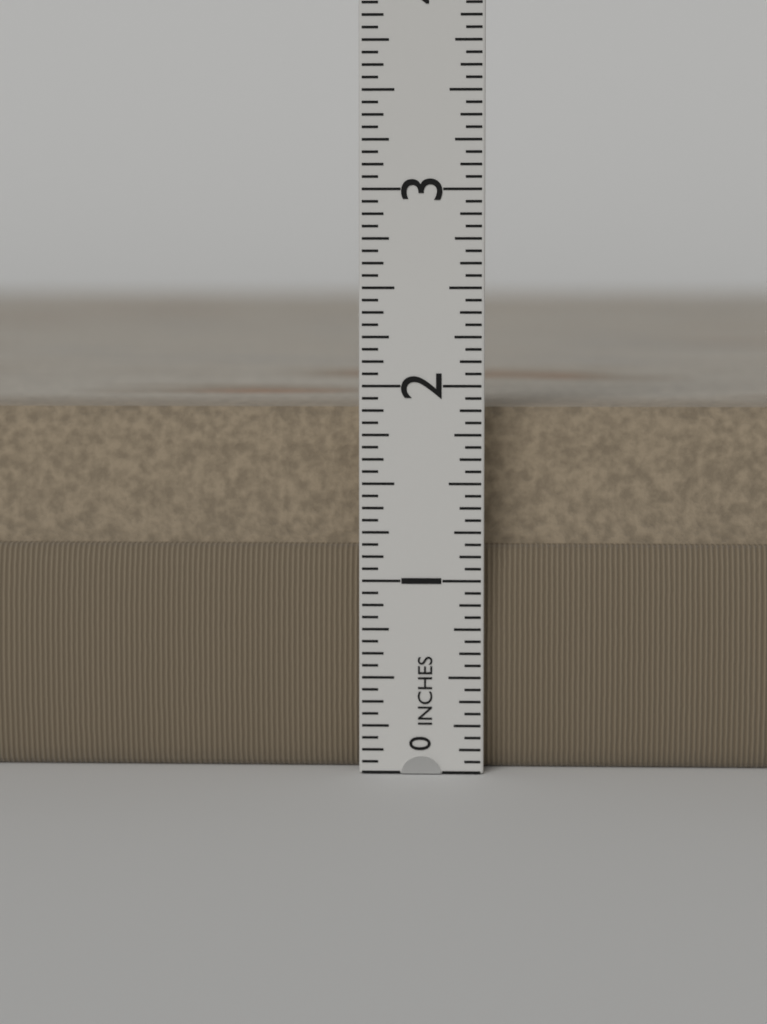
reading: 1.8750 in
